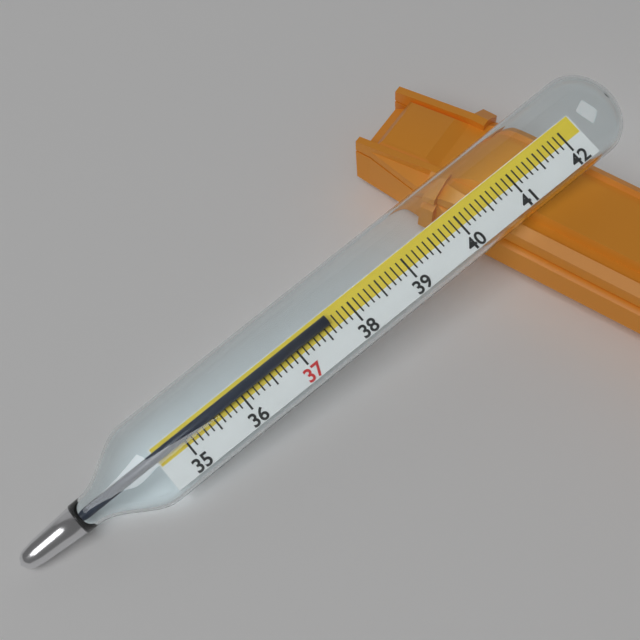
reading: 37.6 (no unit)
